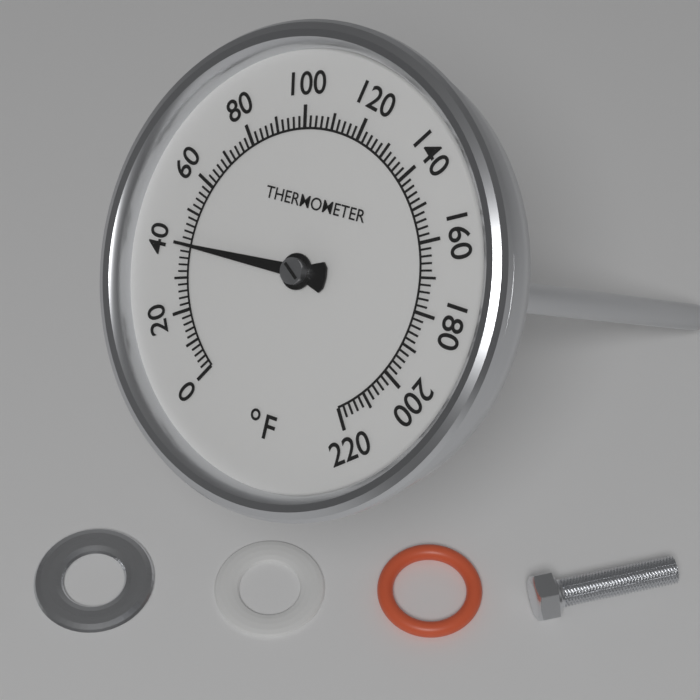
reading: 40 °F
